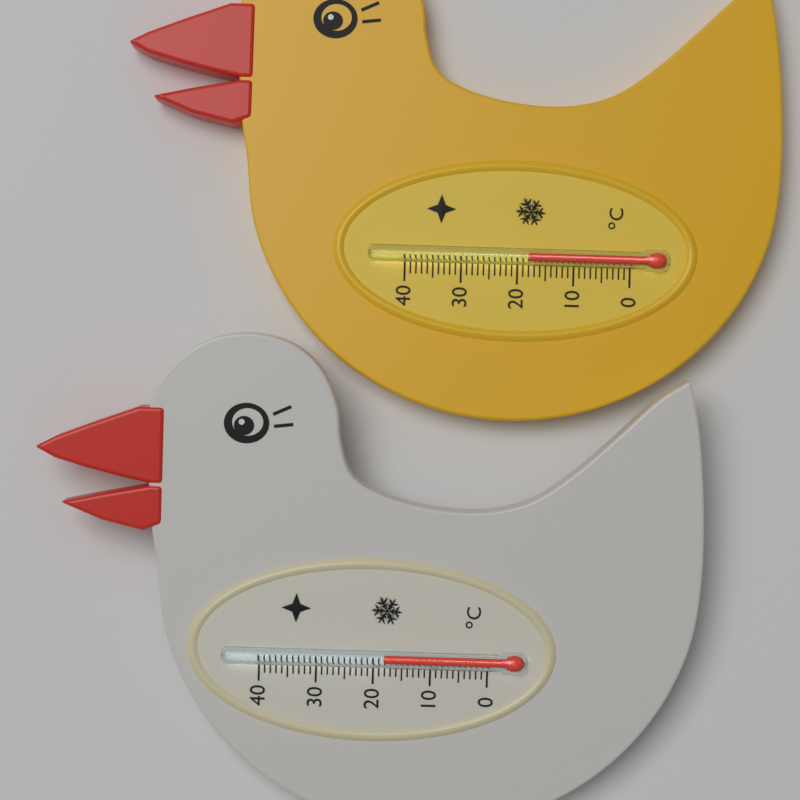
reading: 18 °C
